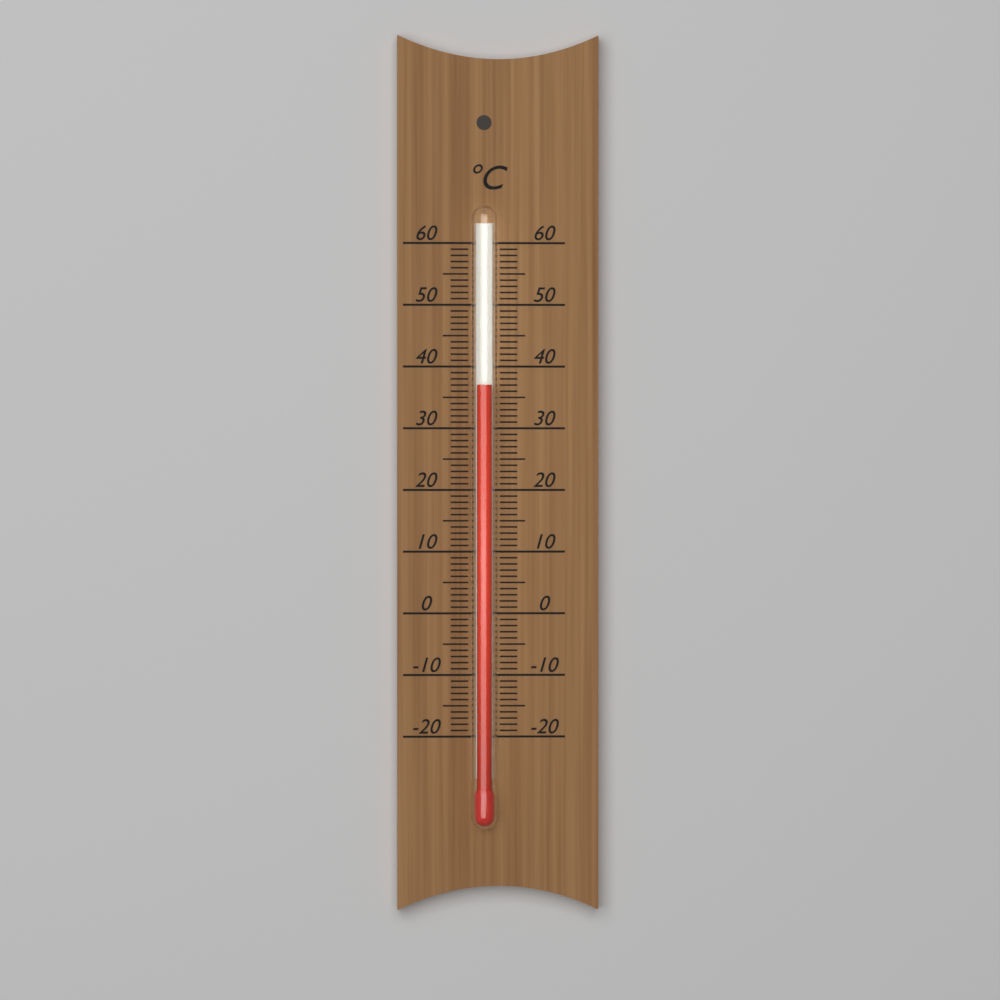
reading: 37 °C
